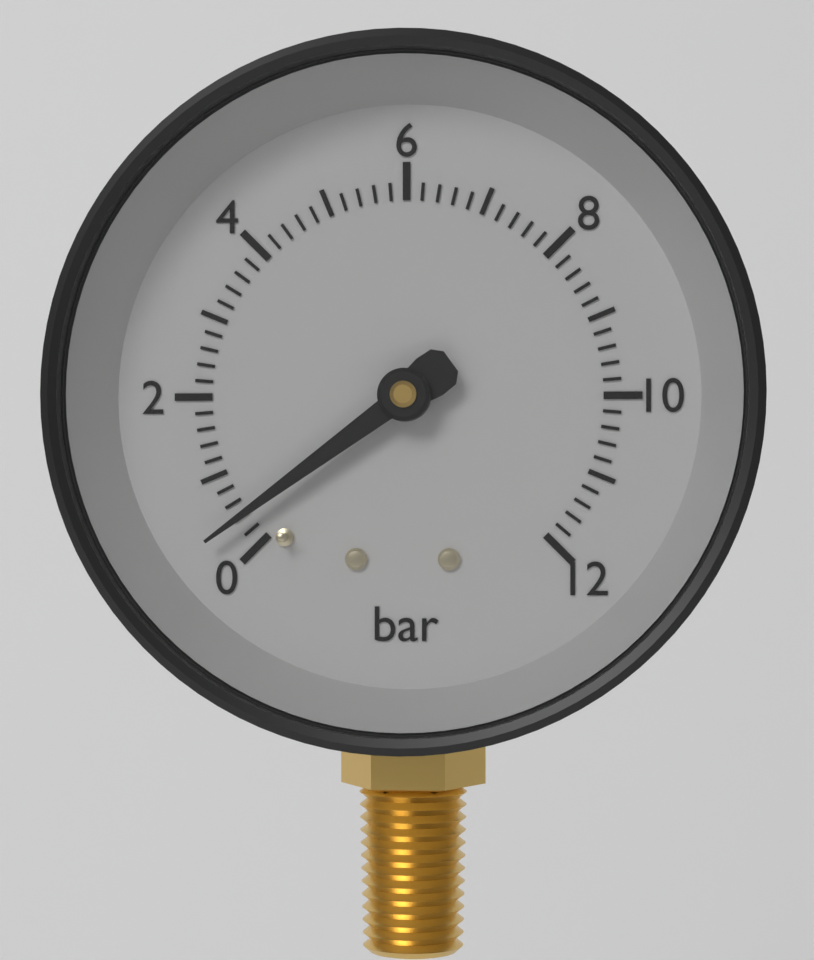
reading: 0.4 bar
